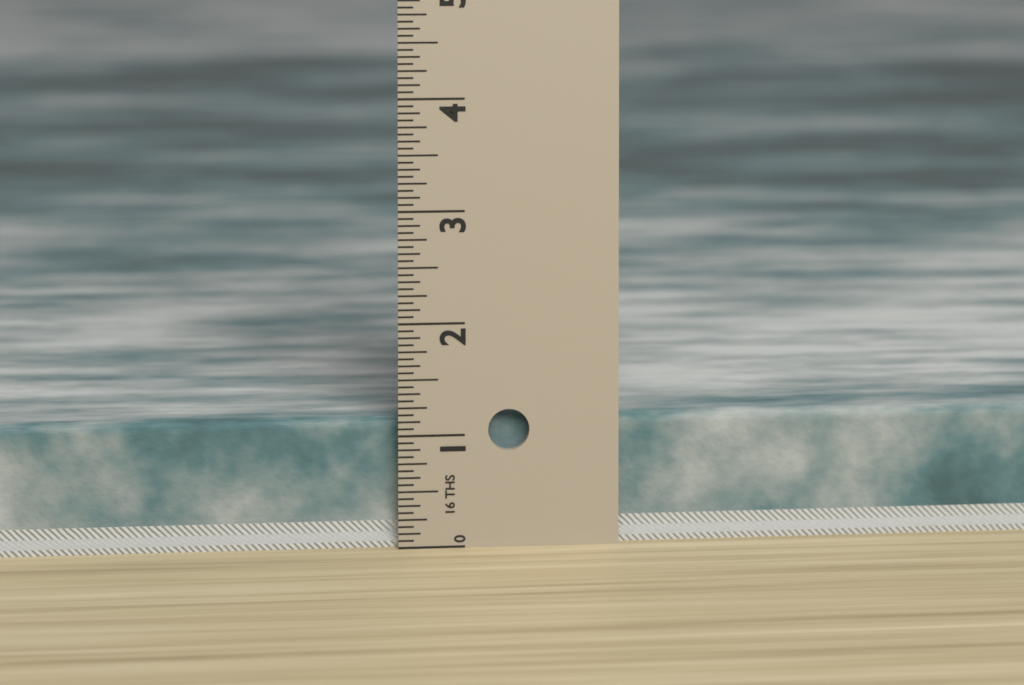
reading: 1.1250 in
